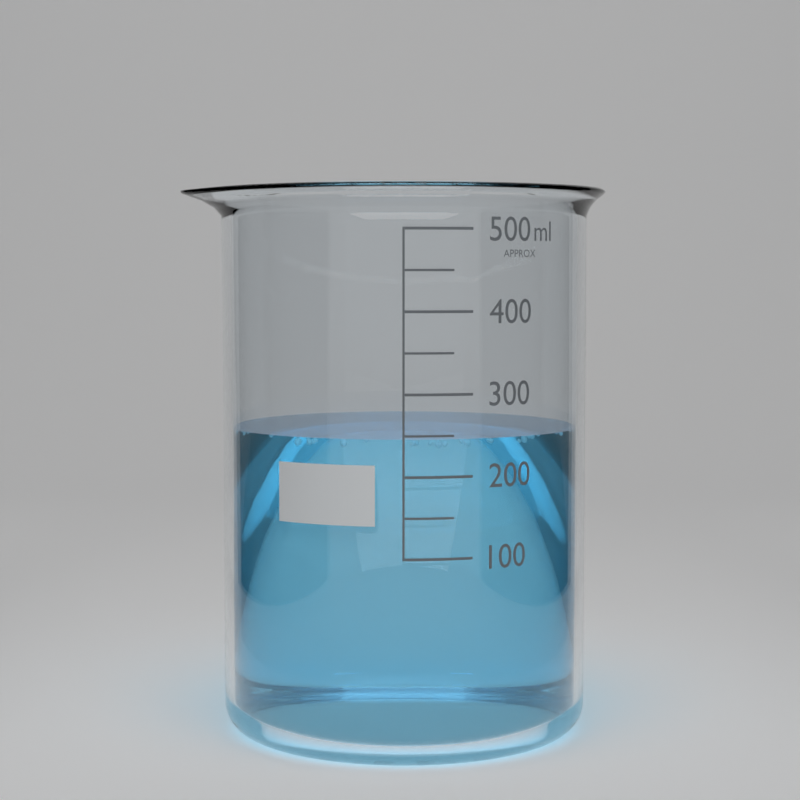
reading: 245 ml
